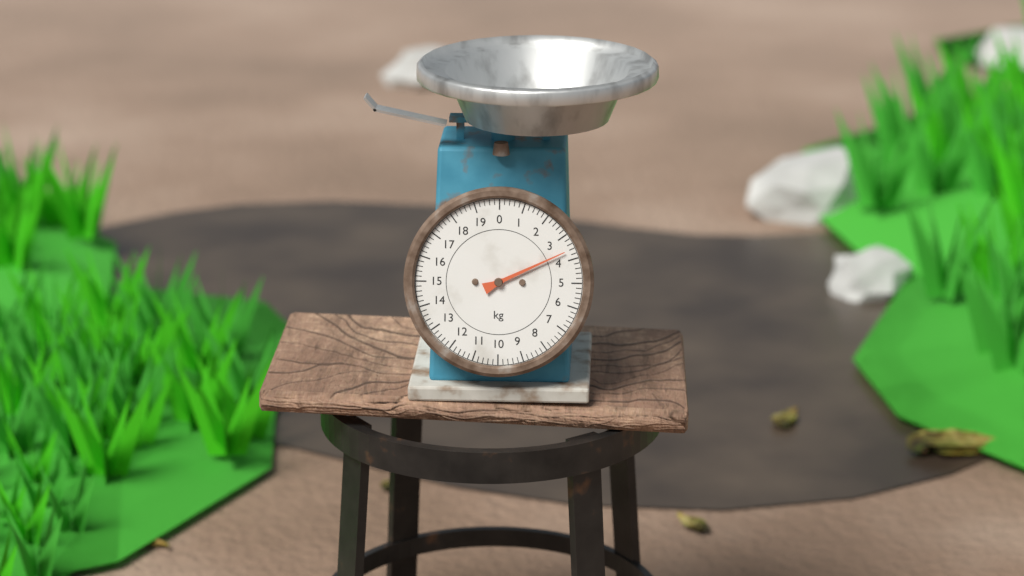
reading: 3.6 kg
